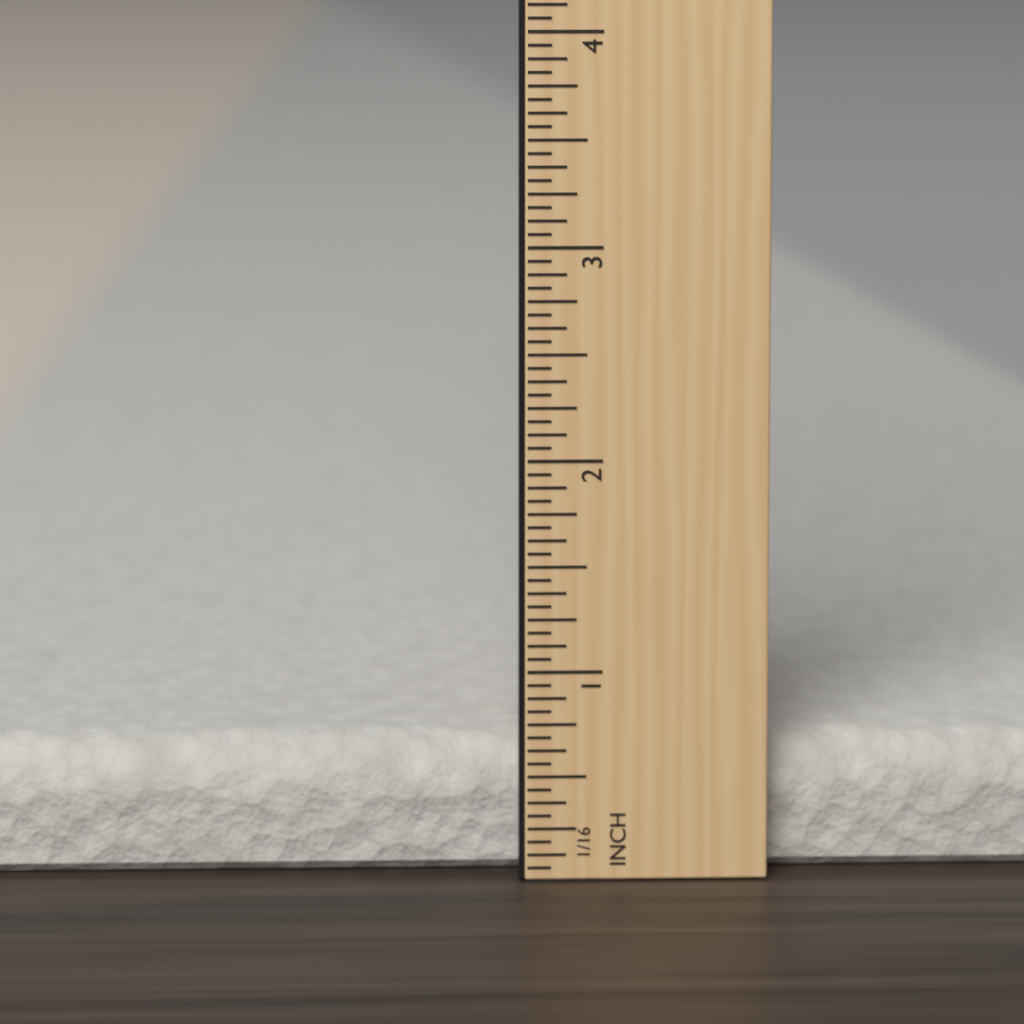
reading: 0.6250 in
